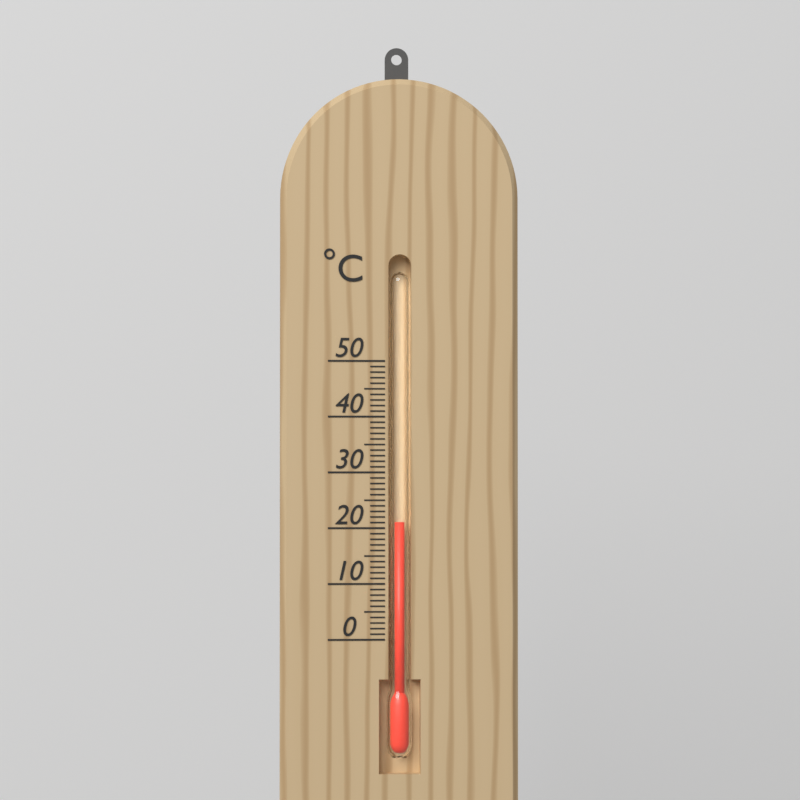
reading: 21 °C
